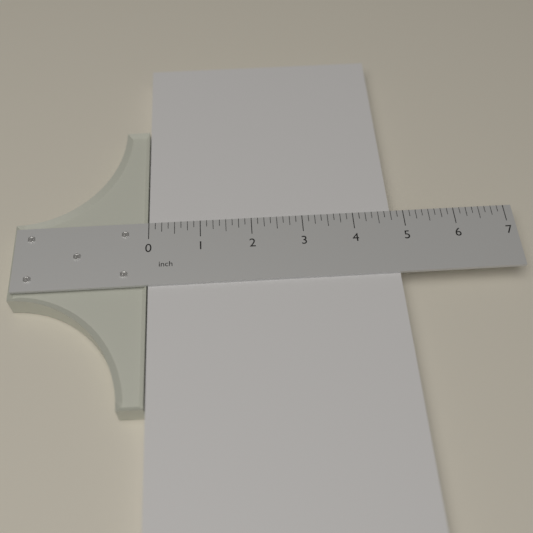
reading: 4.750 inch
